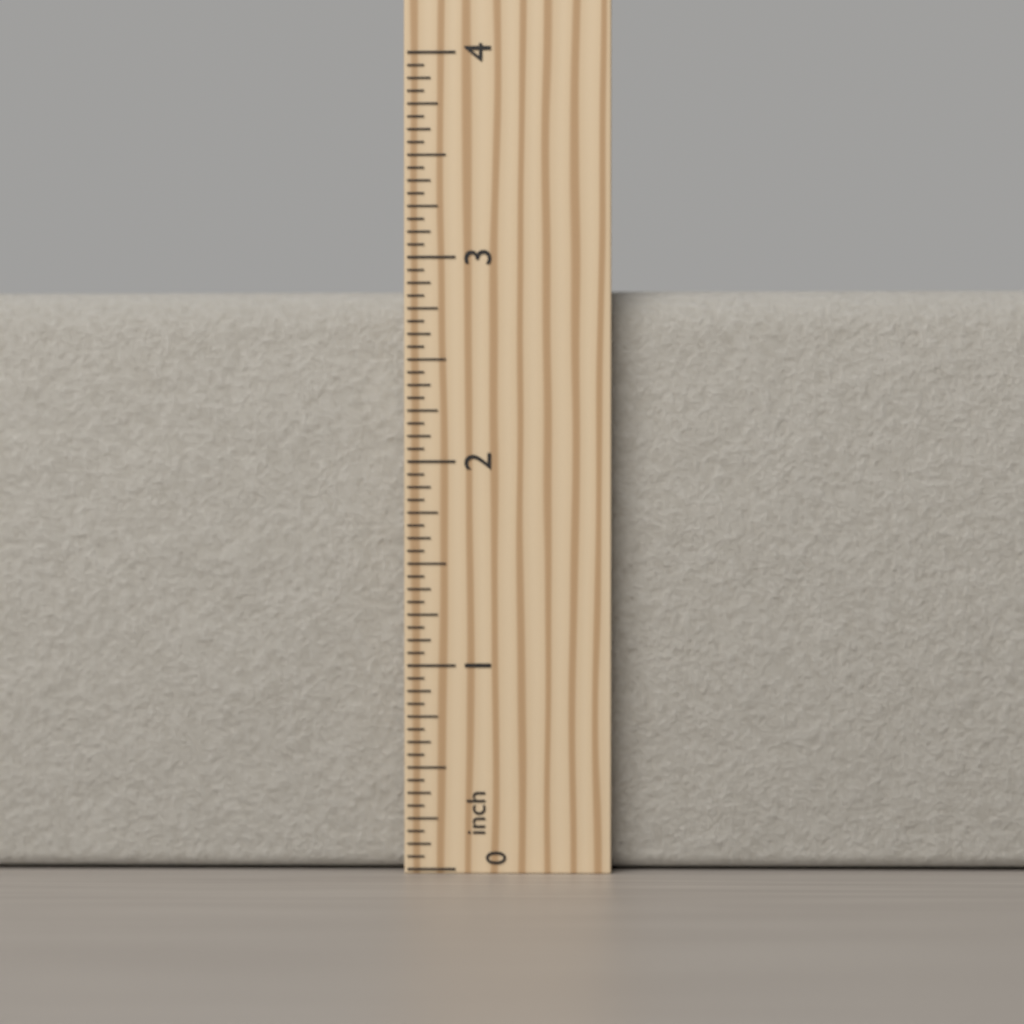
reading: 2.8750 inch
